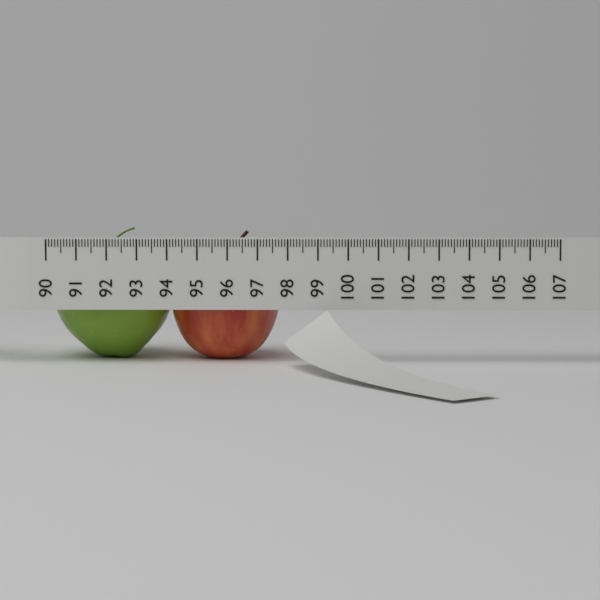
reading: 97.7 (no unit)
